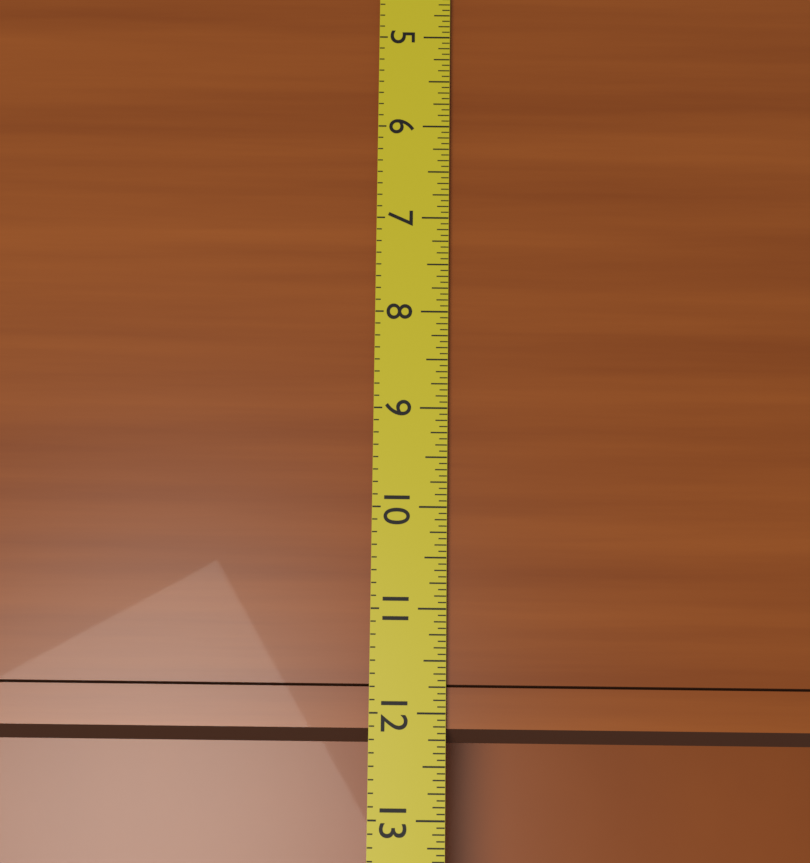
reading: 12.3125 (no unit)
